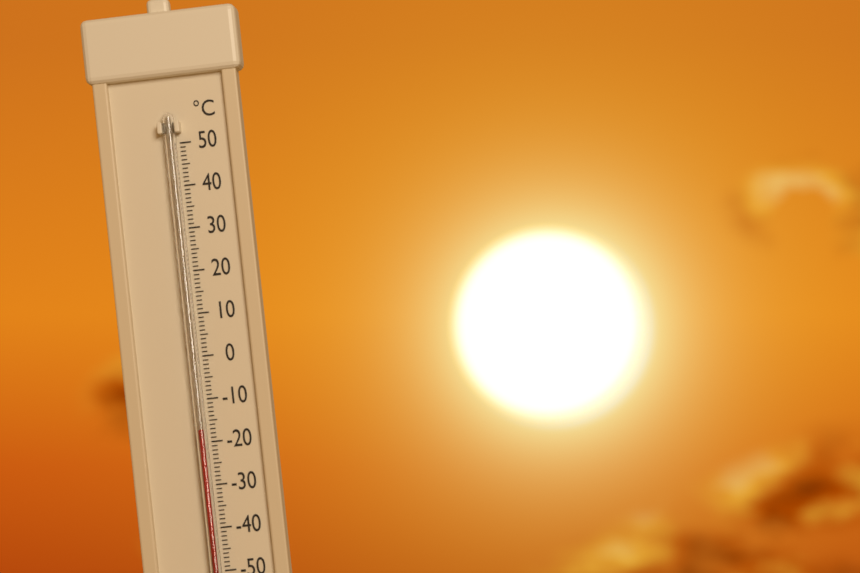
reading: -17 °C
